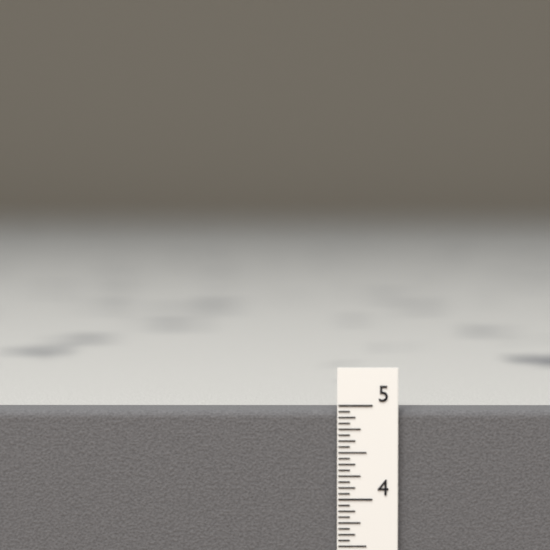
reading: 4.9375 in
